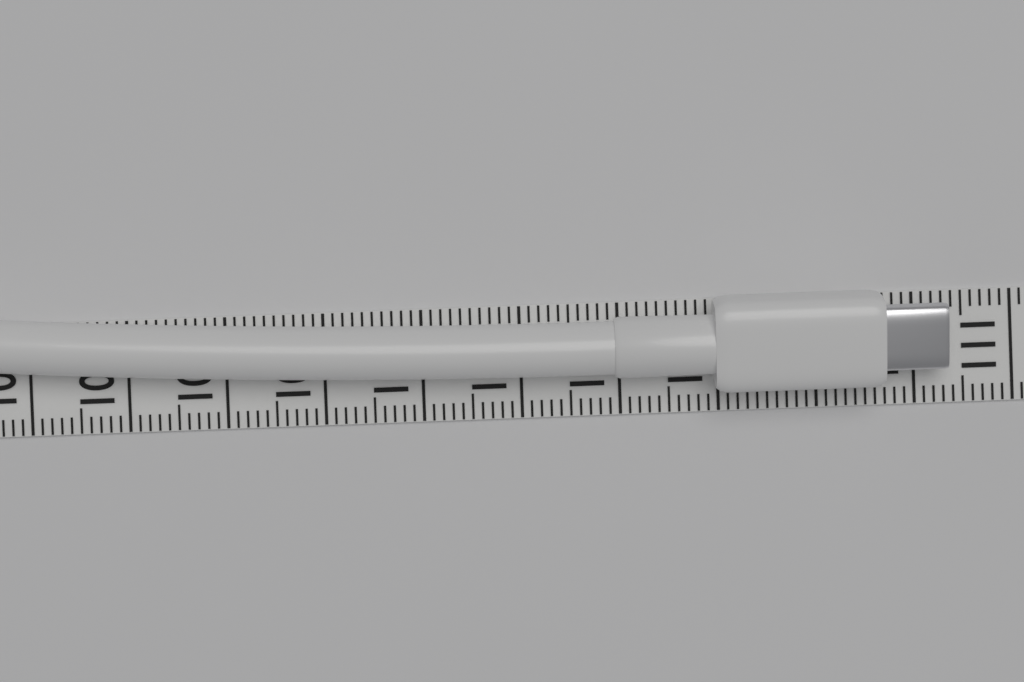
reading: 110.3 (no unit)
